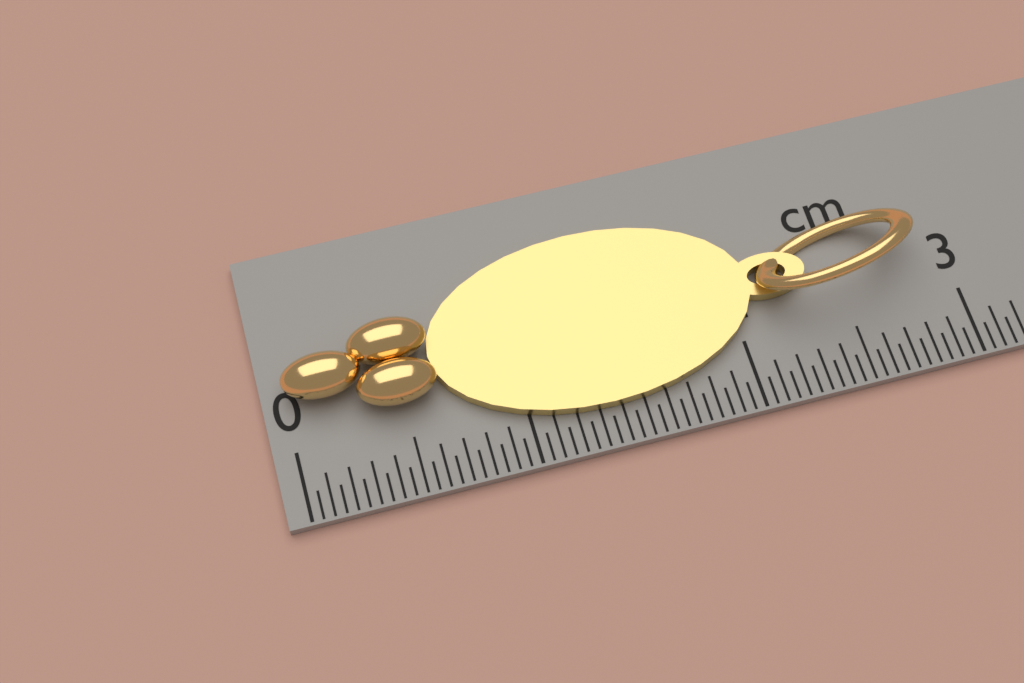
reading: 2.85 cm
